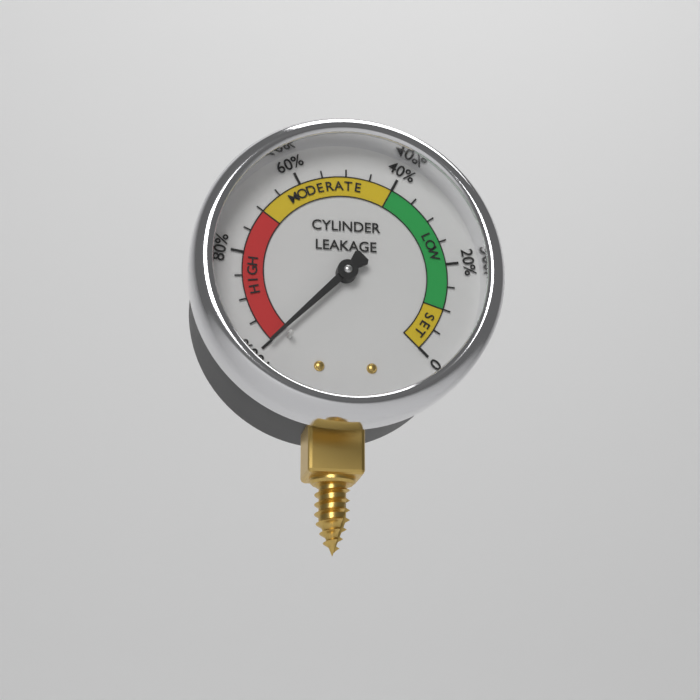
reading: 100 %
